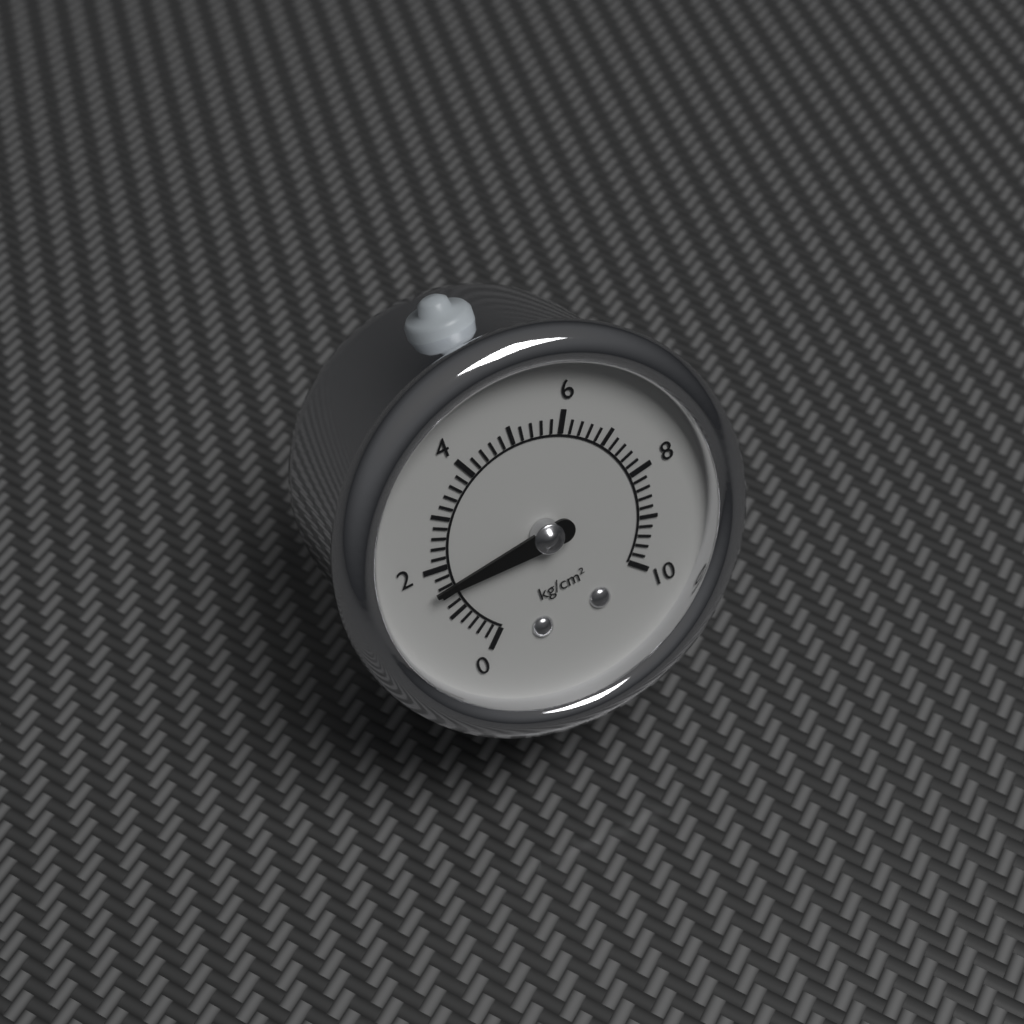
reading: 1.6 kg/cm²
